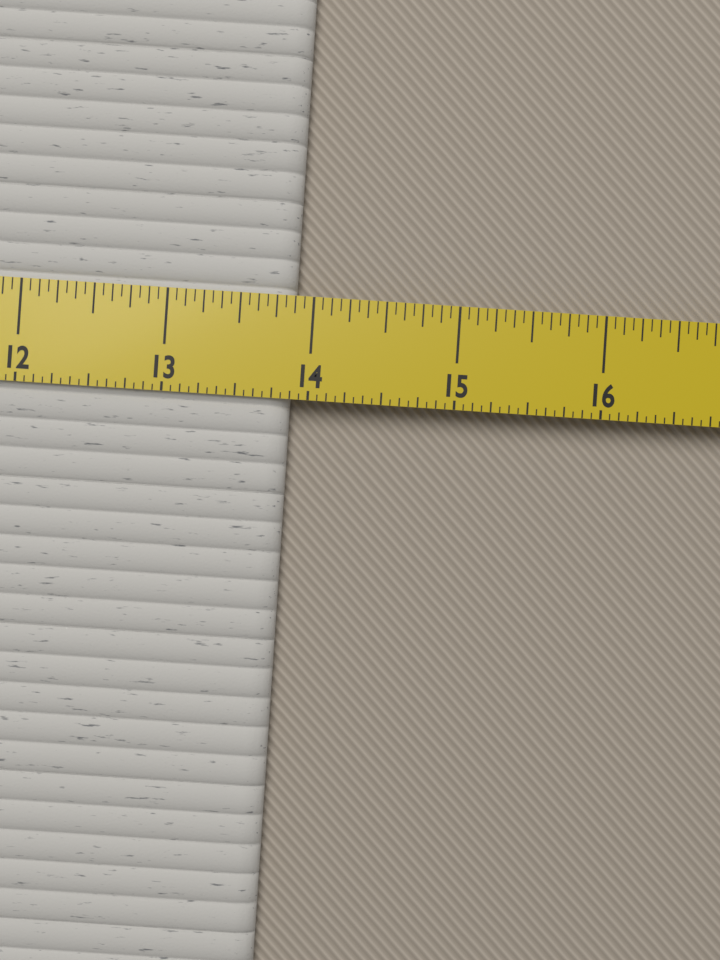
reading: 13.8750 in
